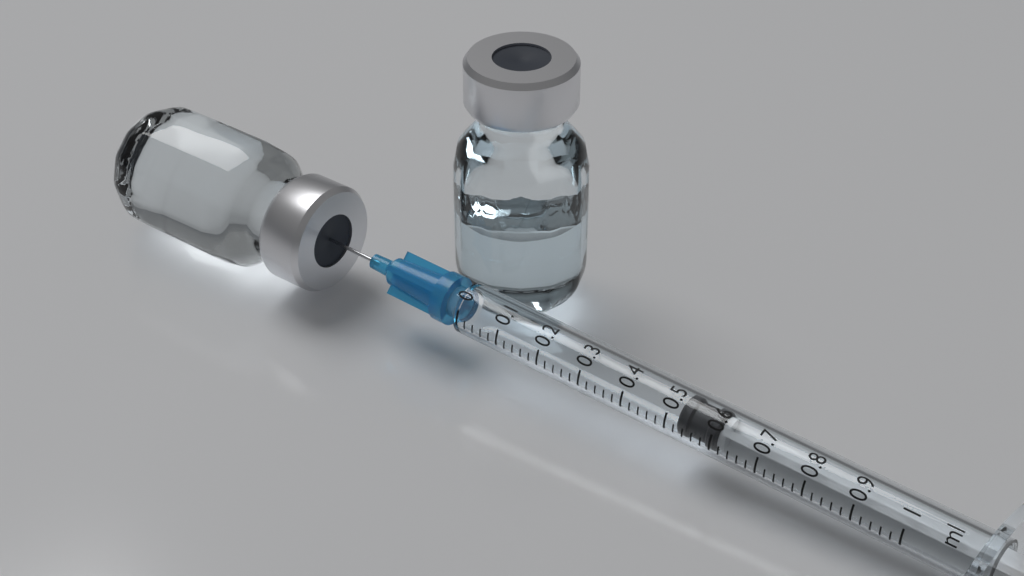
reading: 0.52 ml
